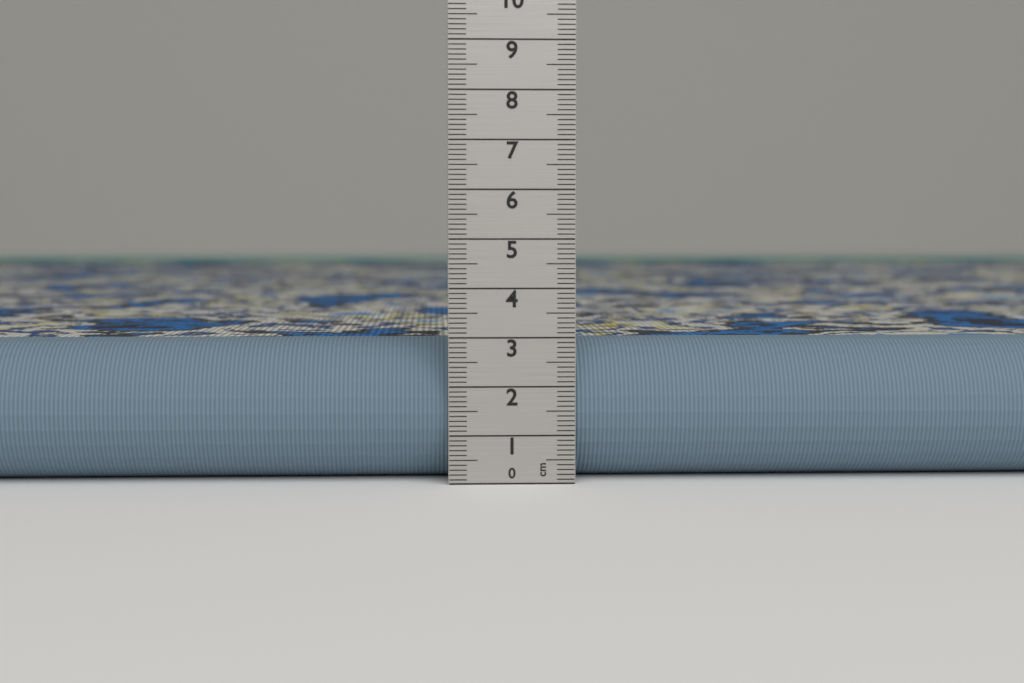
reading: 2.9 cm
